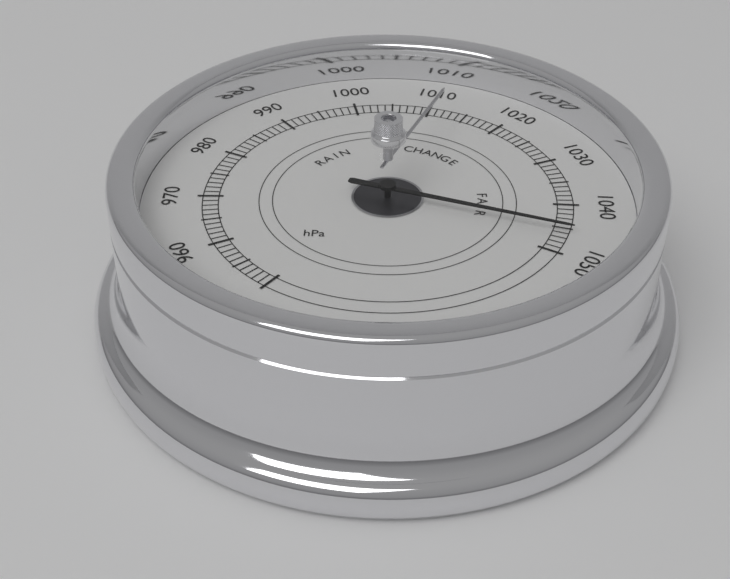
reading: 1046 hPa
